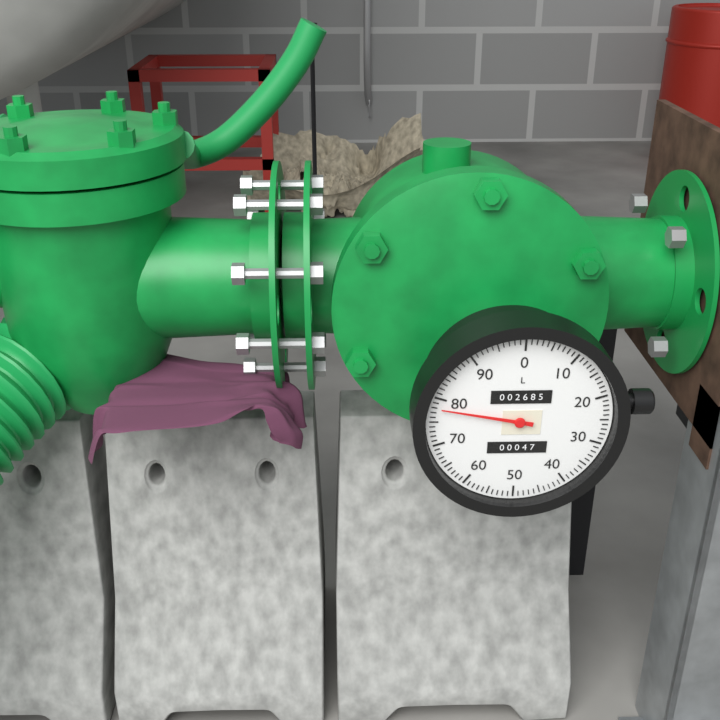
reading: 78 L
